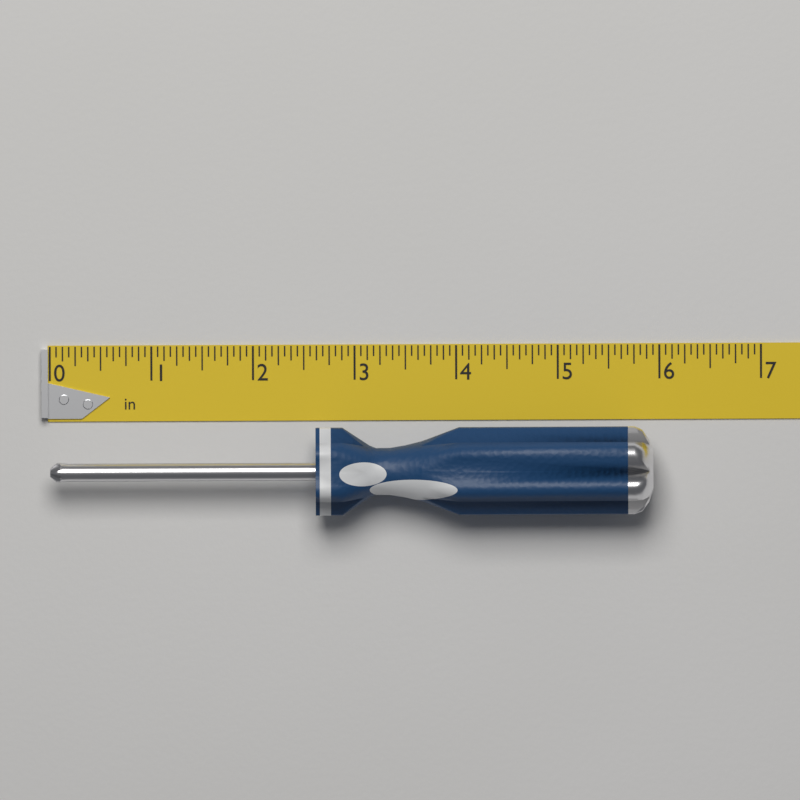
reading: 5.9375 in
